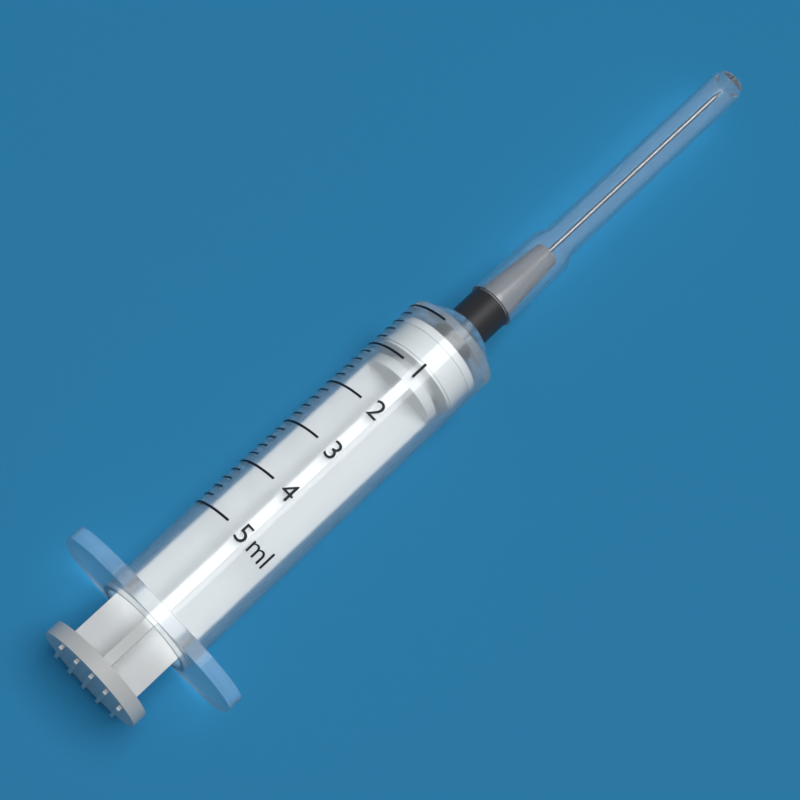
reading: 0.2 ml
